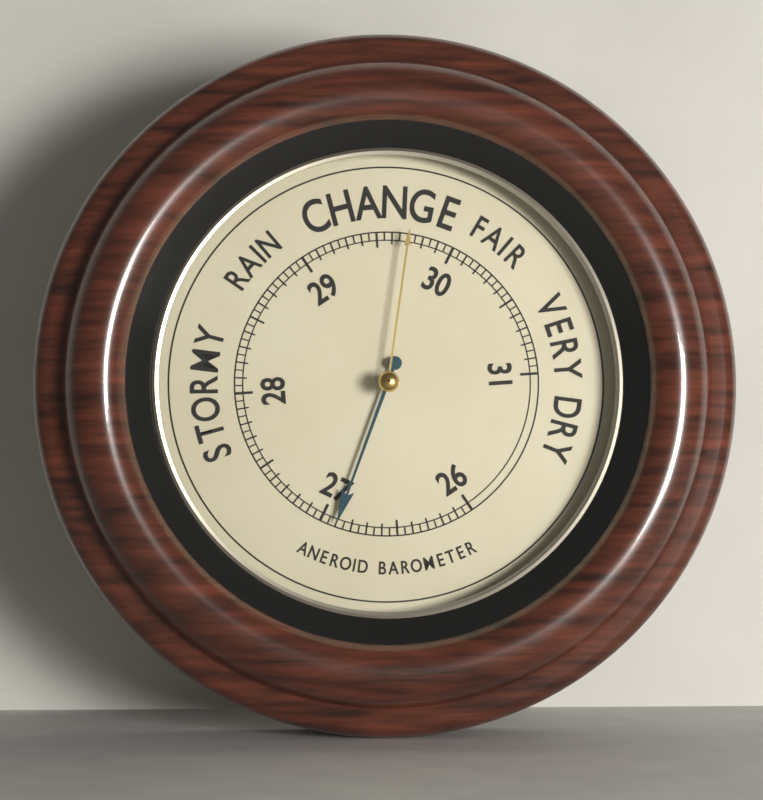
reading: 26.90 (no unit)
